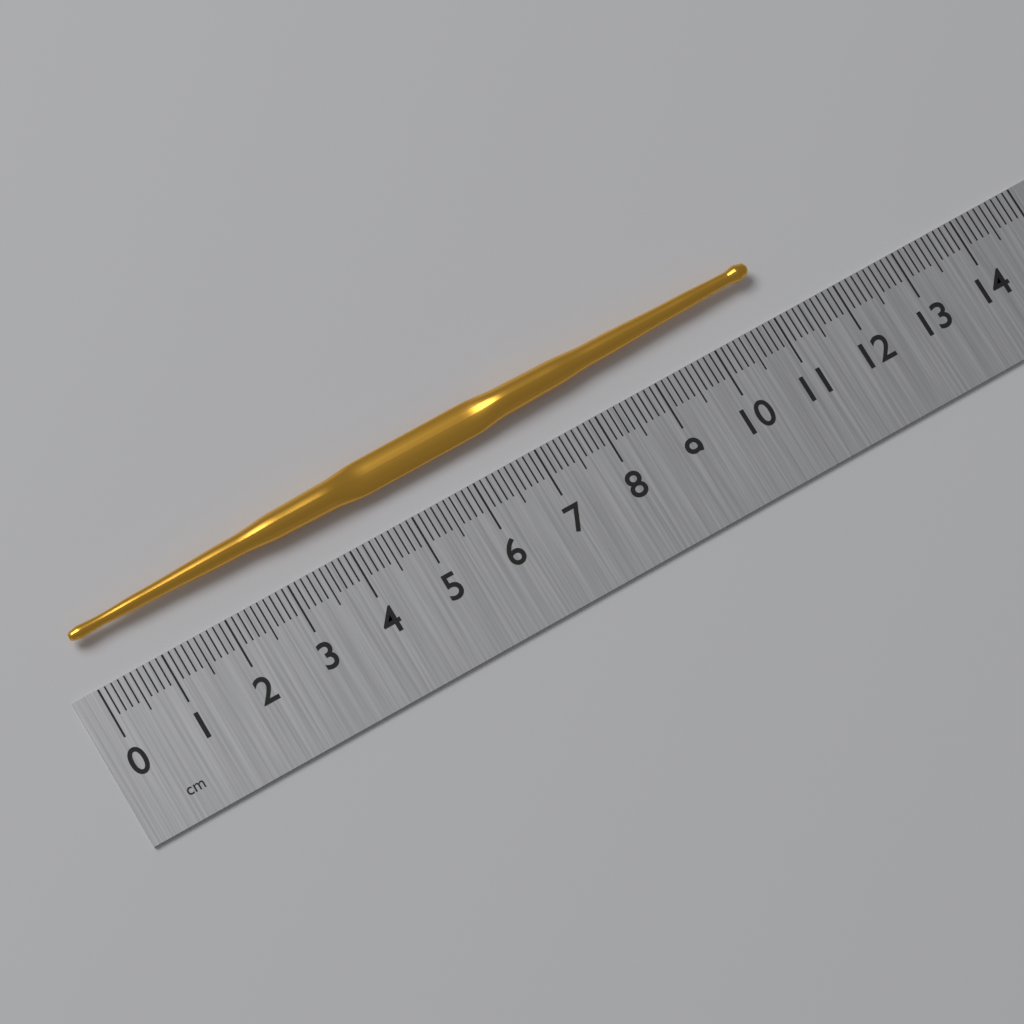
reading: 11.0 cm
